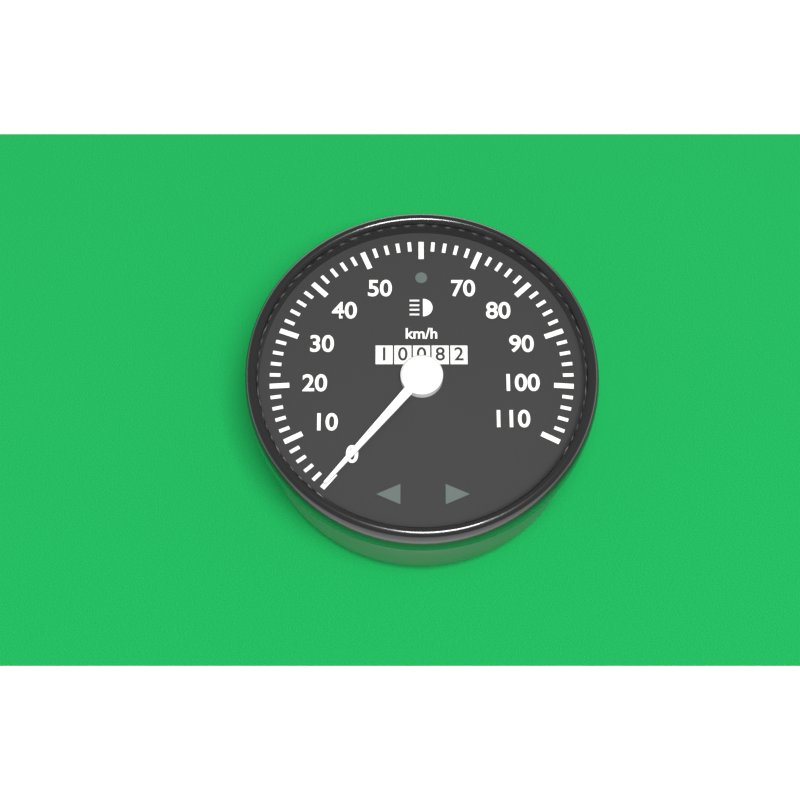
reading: 0 km/h
